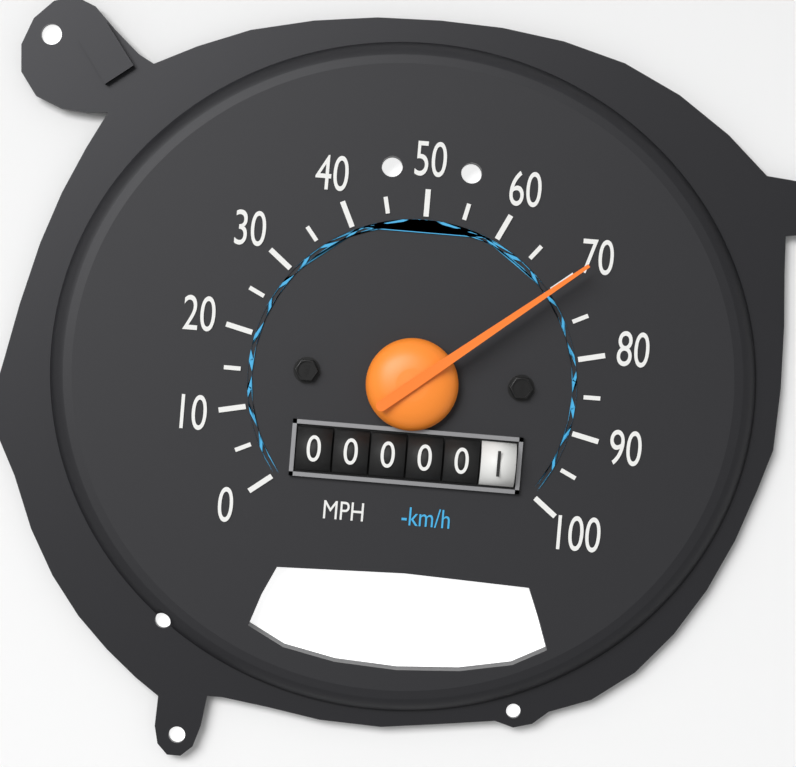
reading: 70 MPH
